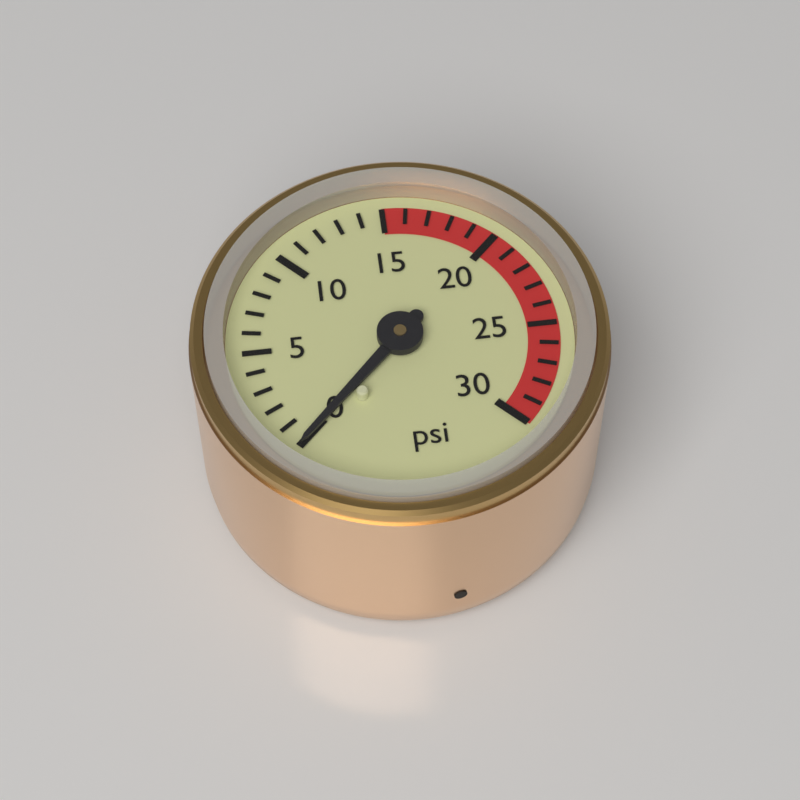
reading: 0 psi
